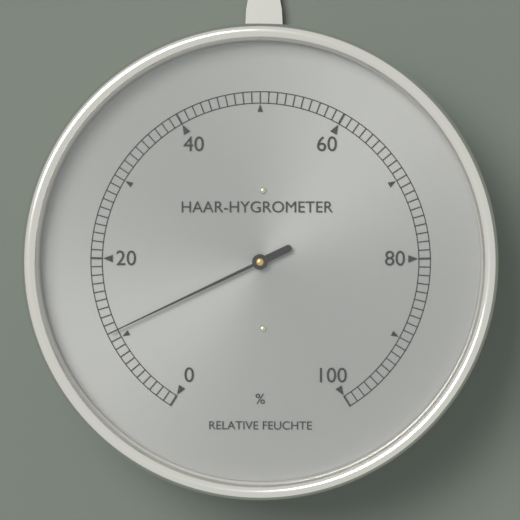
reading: 11 %
